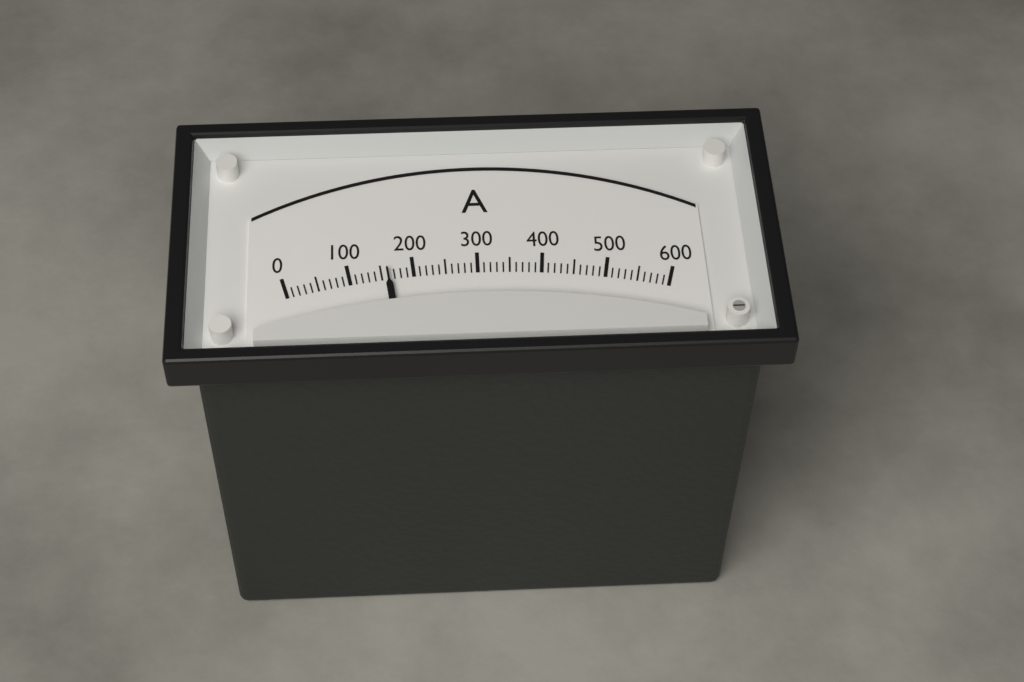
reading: 160 A
